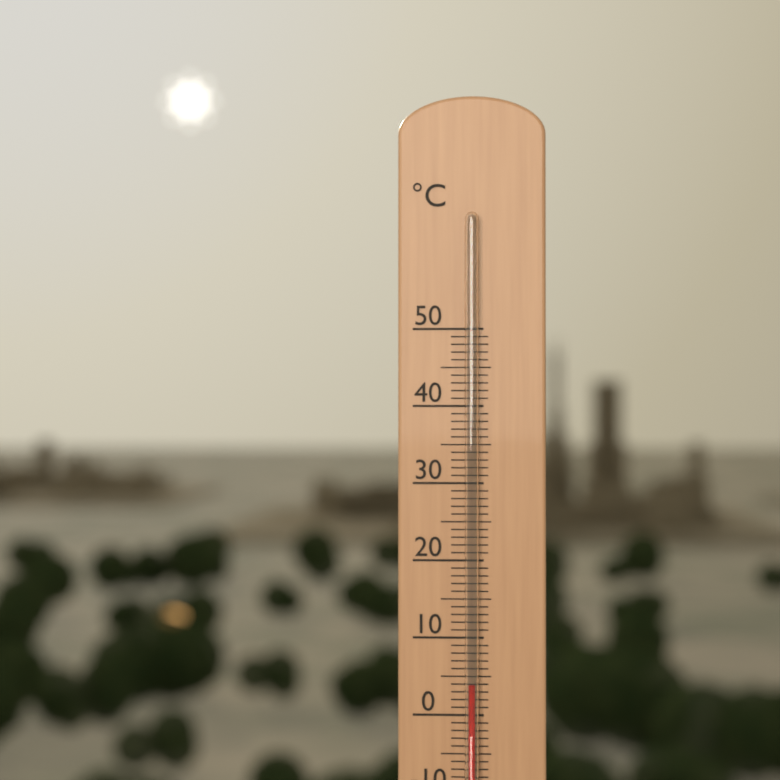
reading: 4 °C
